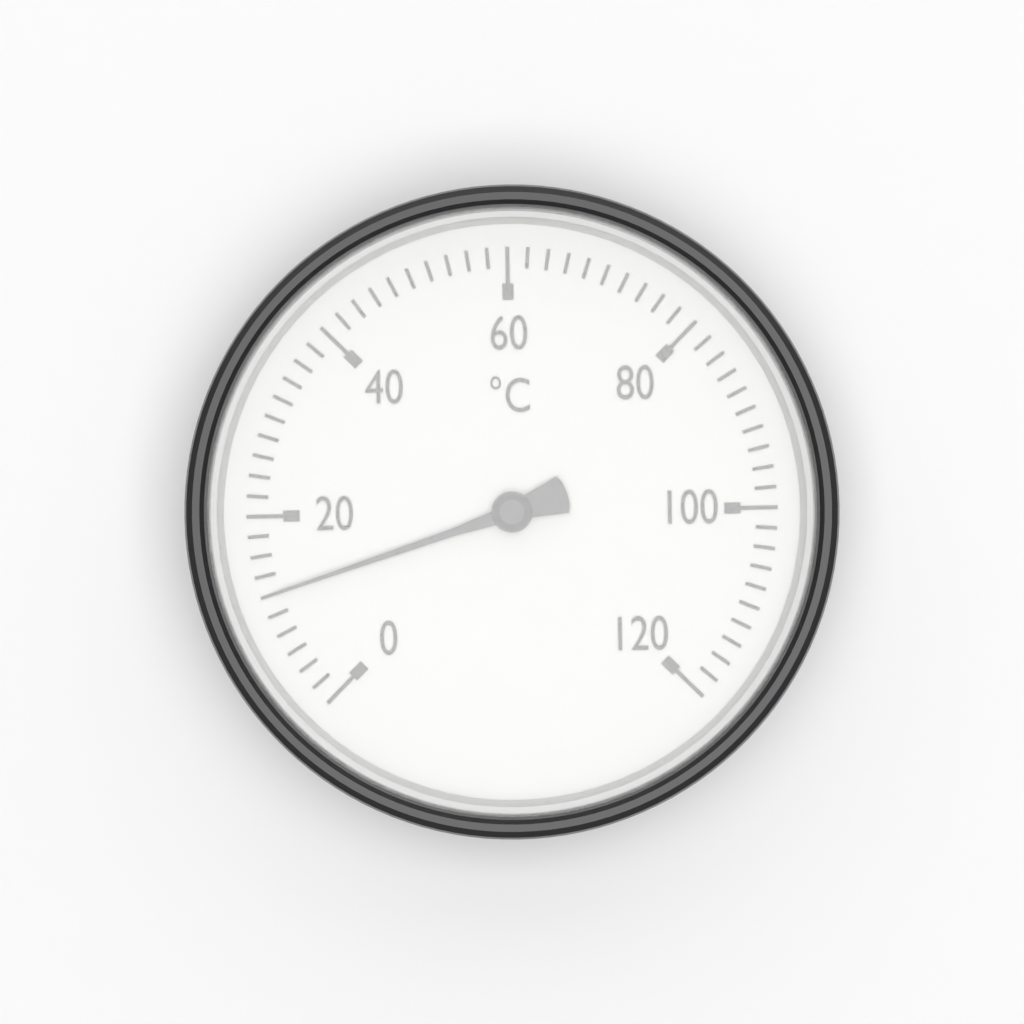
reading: 12 °C
